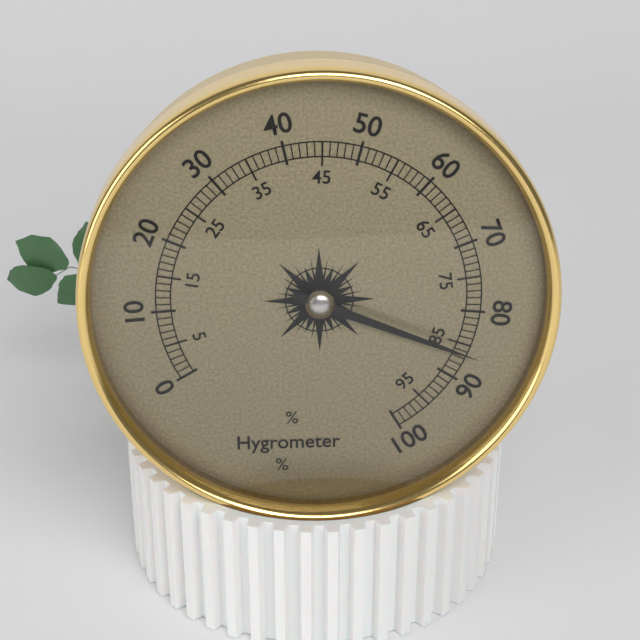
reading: 86 %
